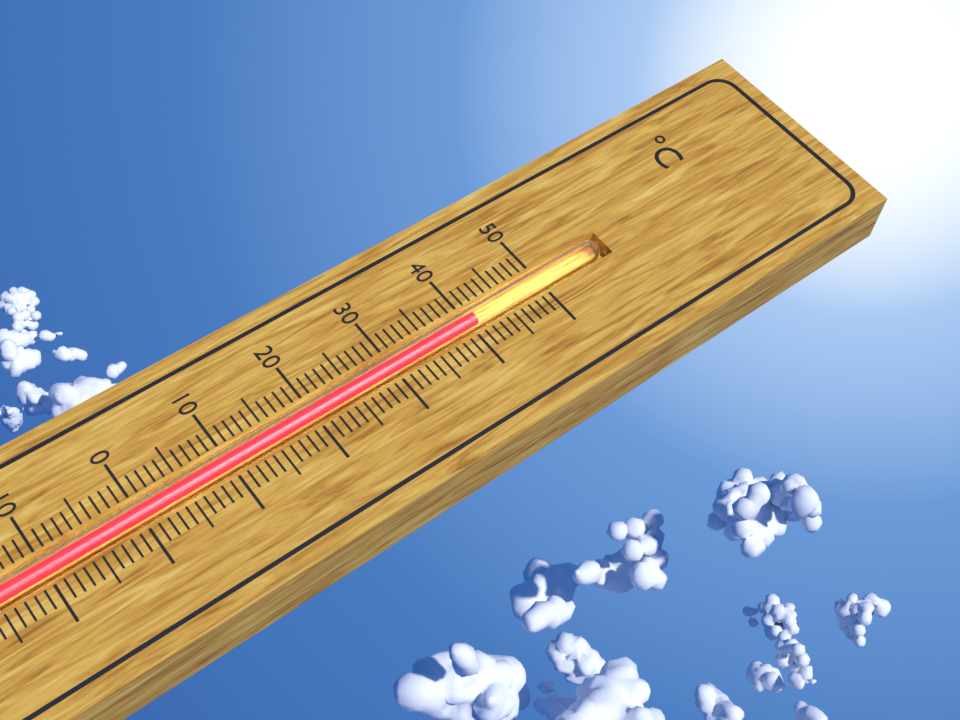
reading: 41 °C
